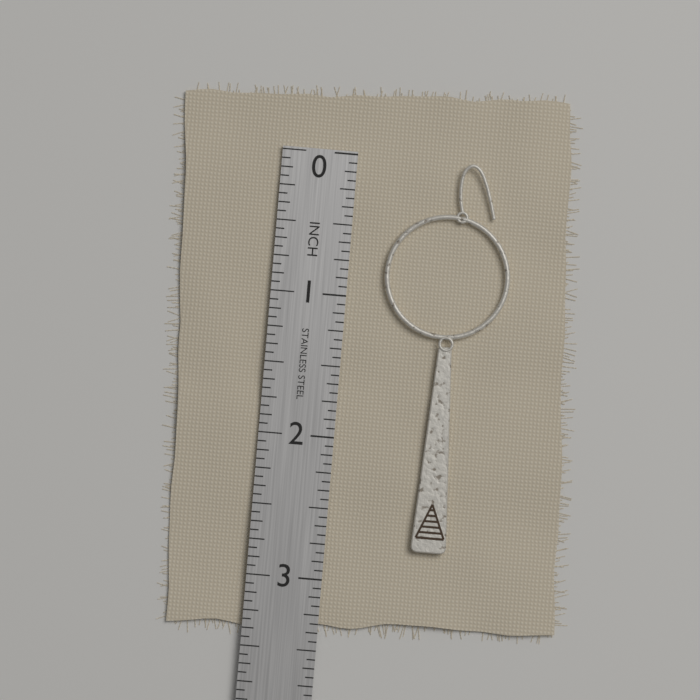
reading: 2.7500 in
